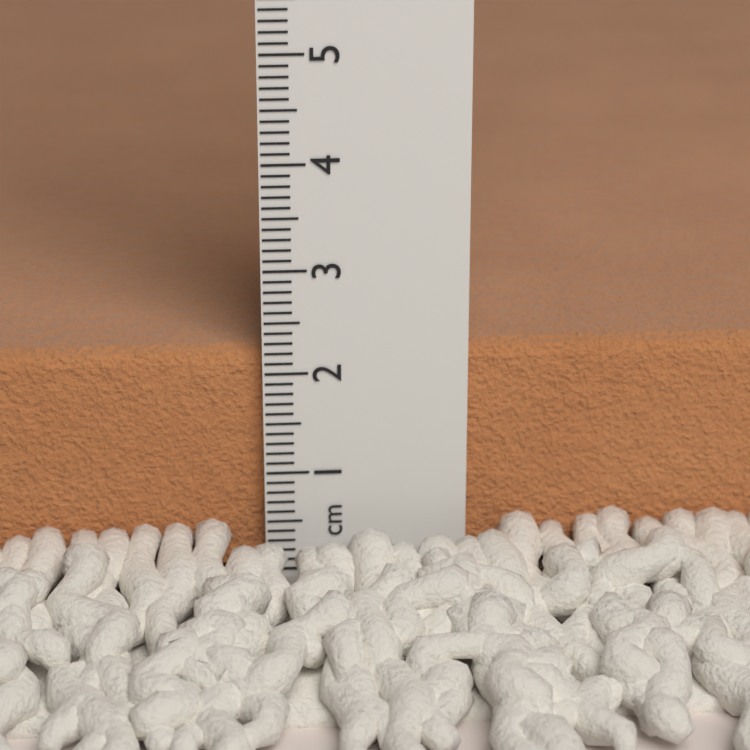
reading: 2.2 cm
